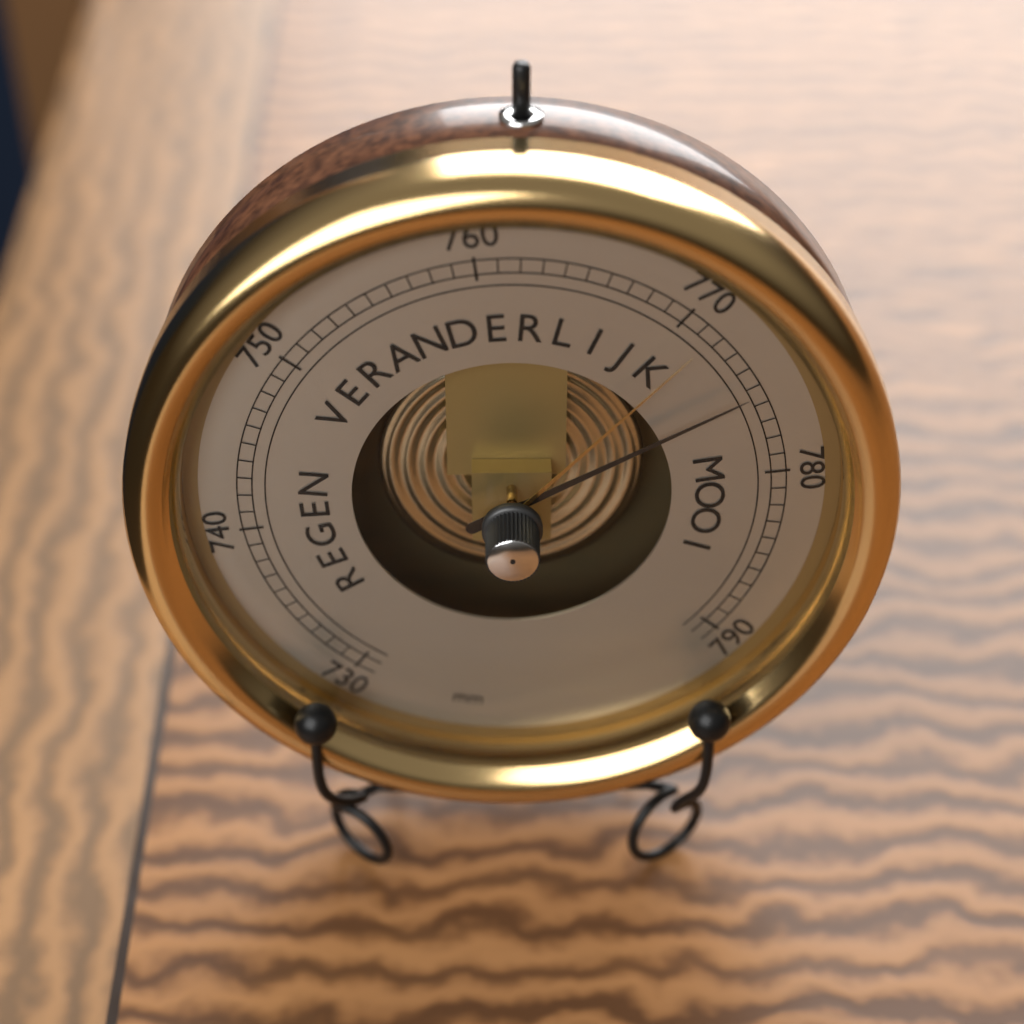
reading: 775 mm
